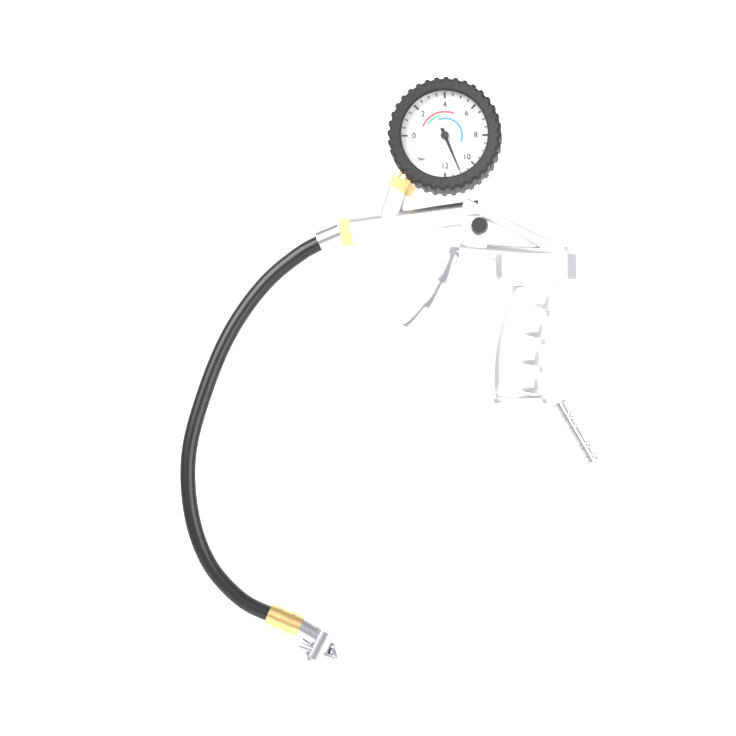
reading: 11.0 bar
